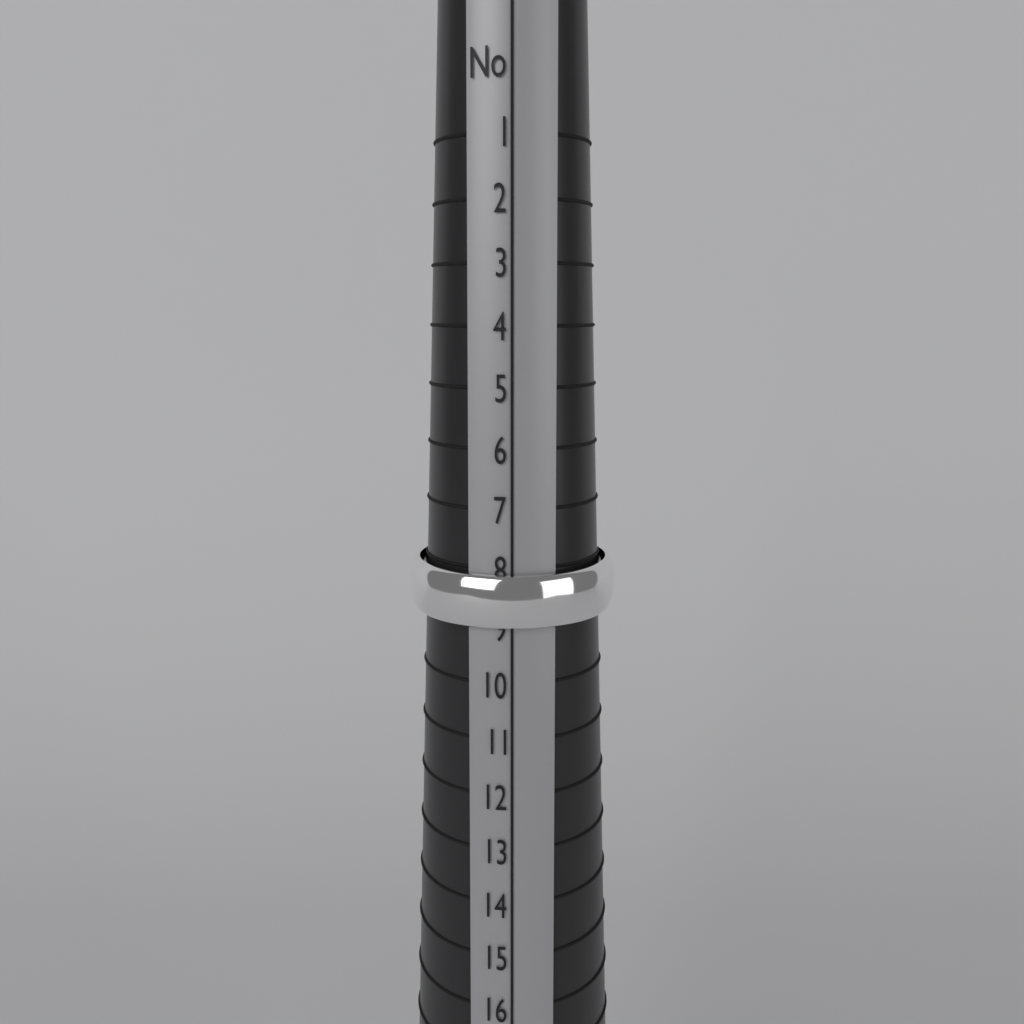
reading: 9 (no unit)
